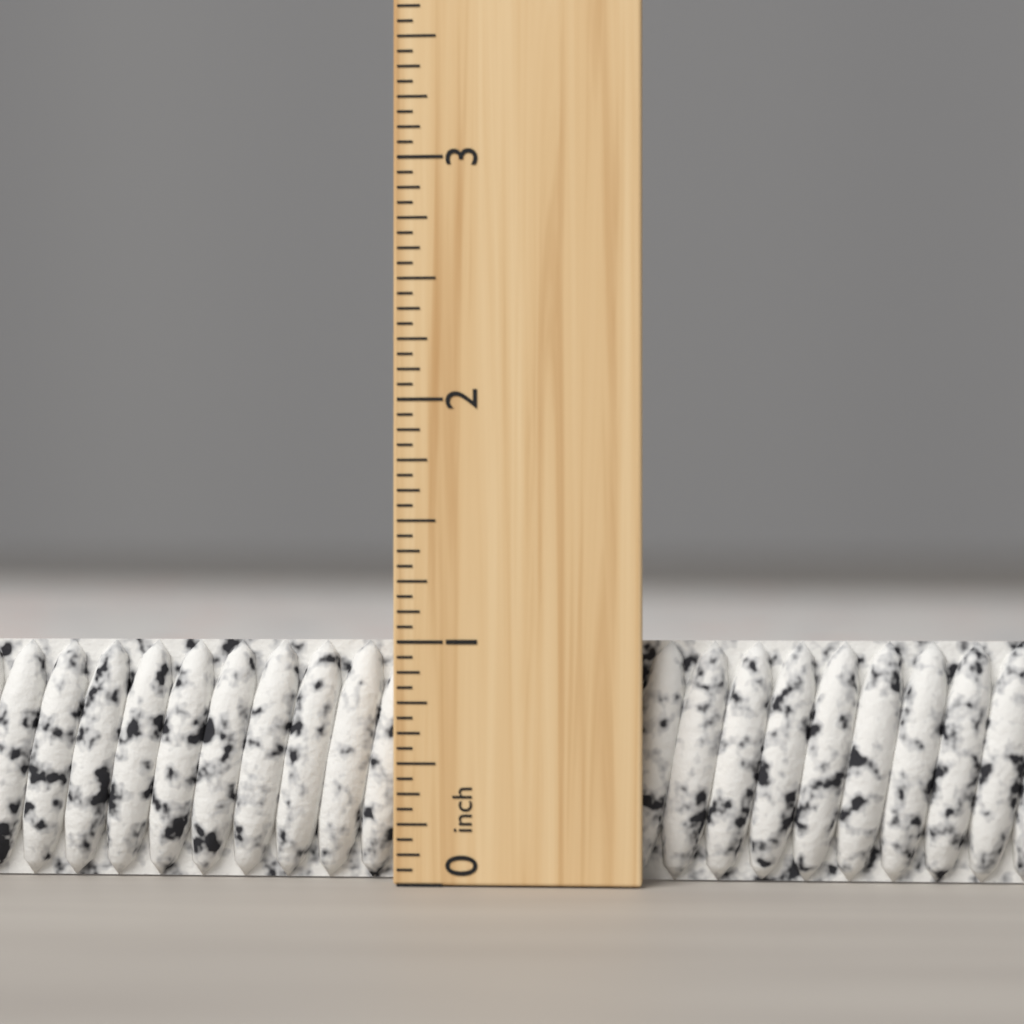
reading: 1.0000 inch
